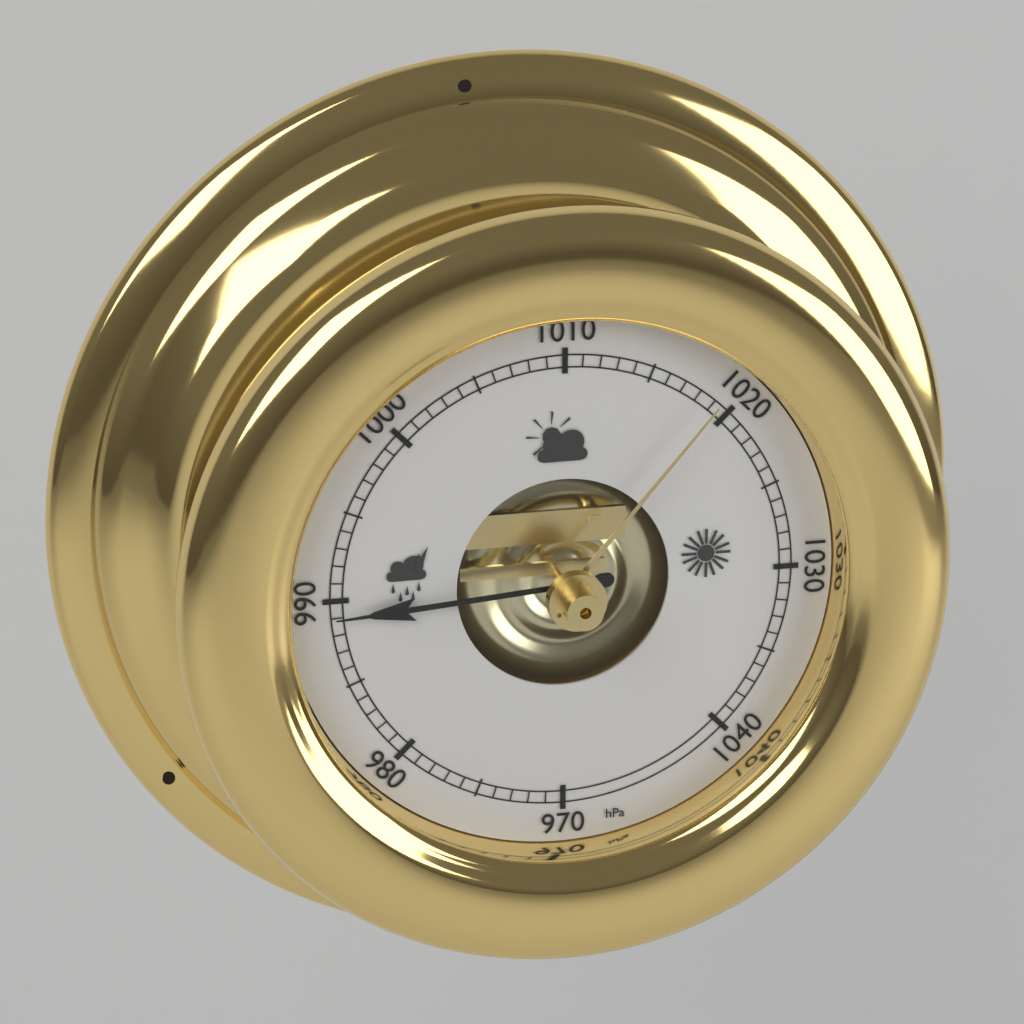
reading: 989 hPa
